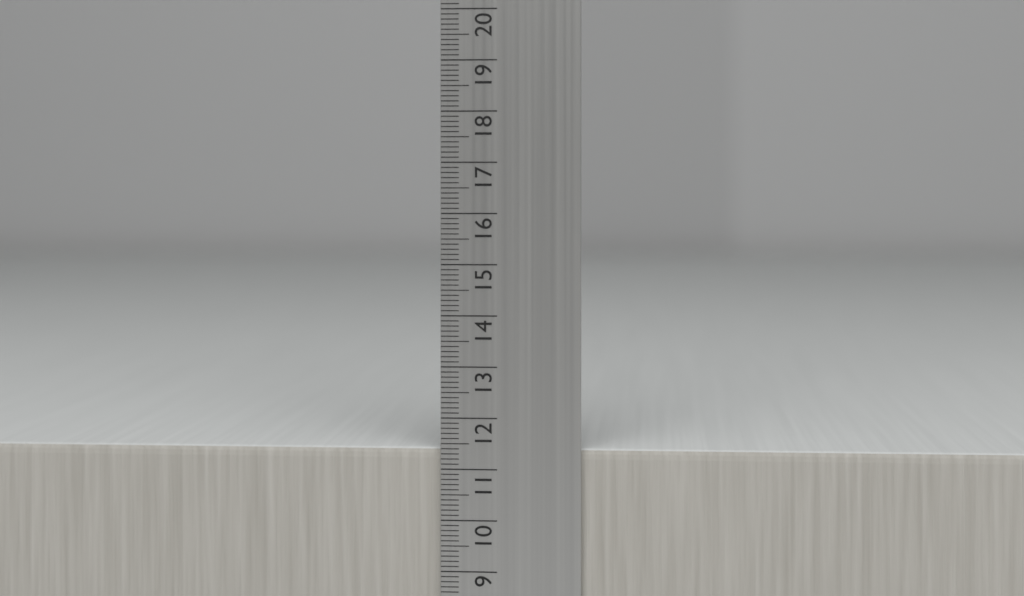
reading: 11.4 cm
